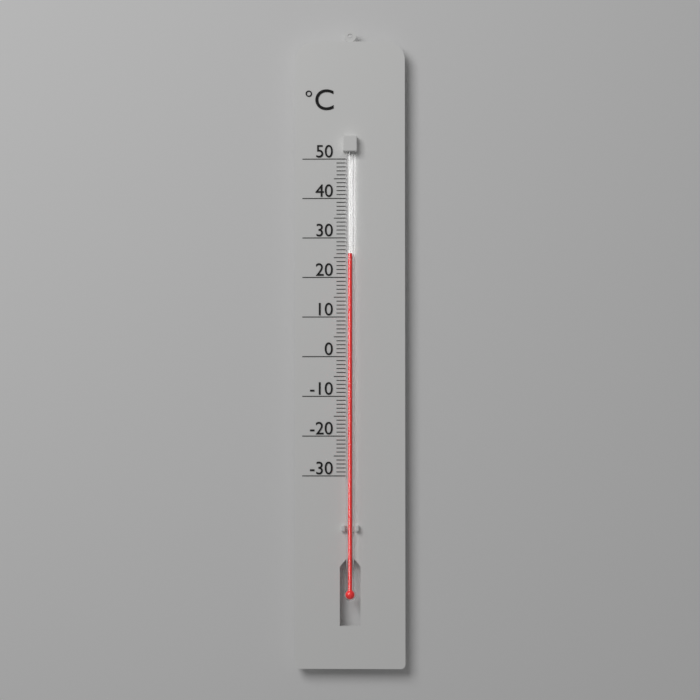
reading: 26 °C
